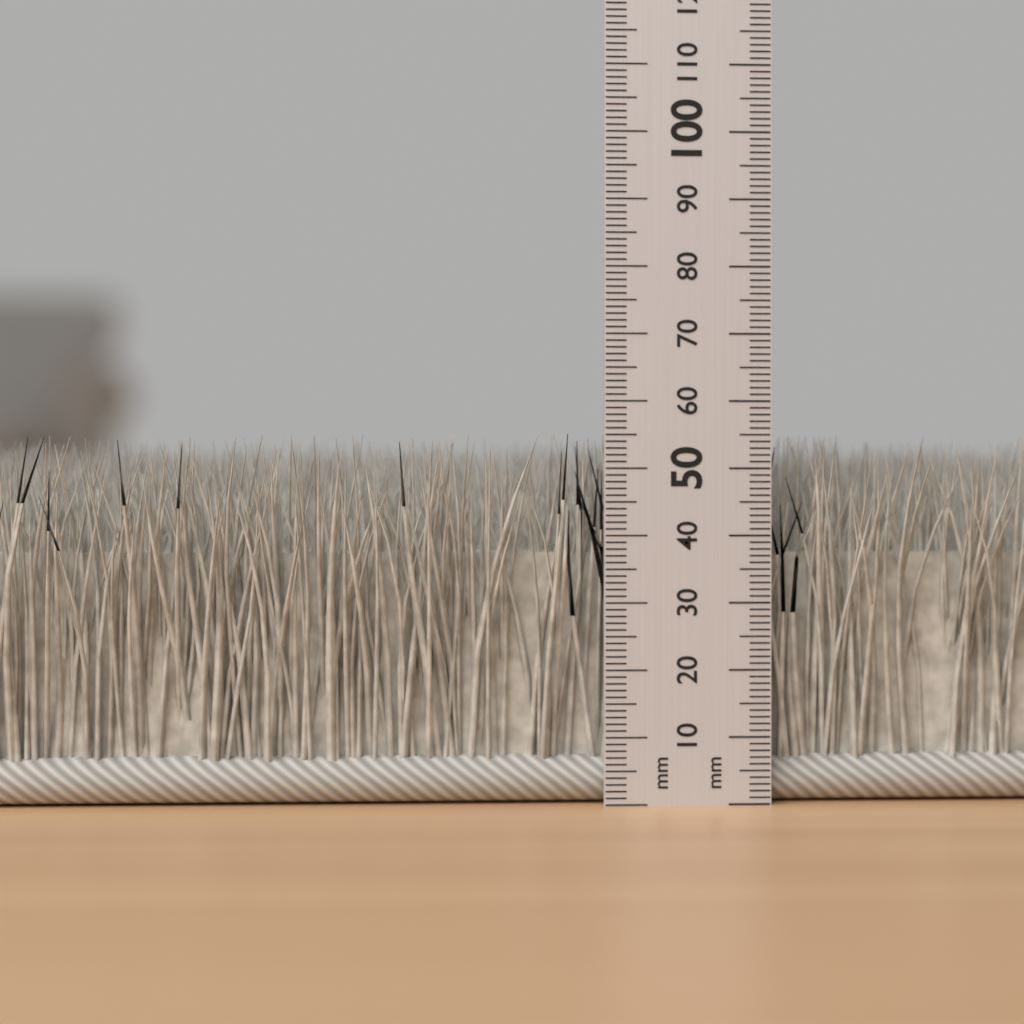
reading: 55 mm
